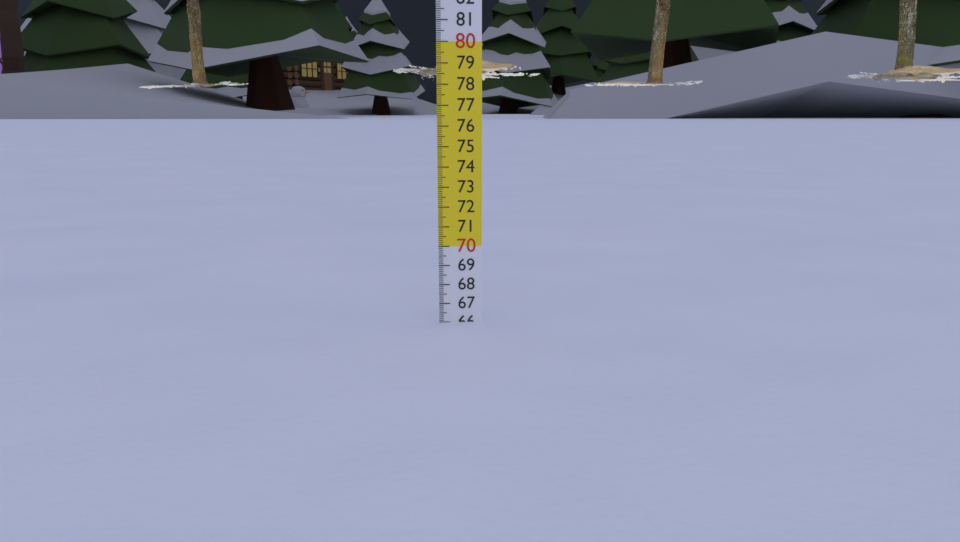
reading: 66.0 cm
